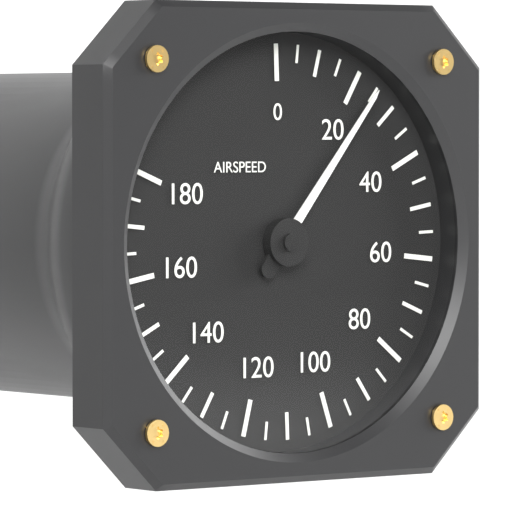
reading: 25 (no unit)
